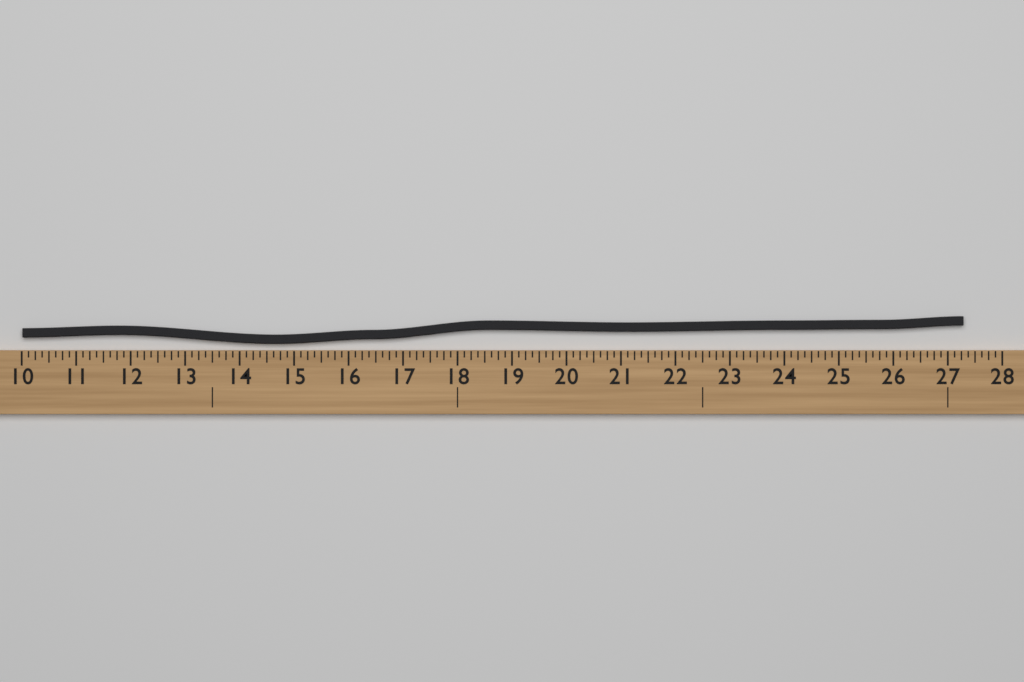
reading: 27.300 (no unit)
